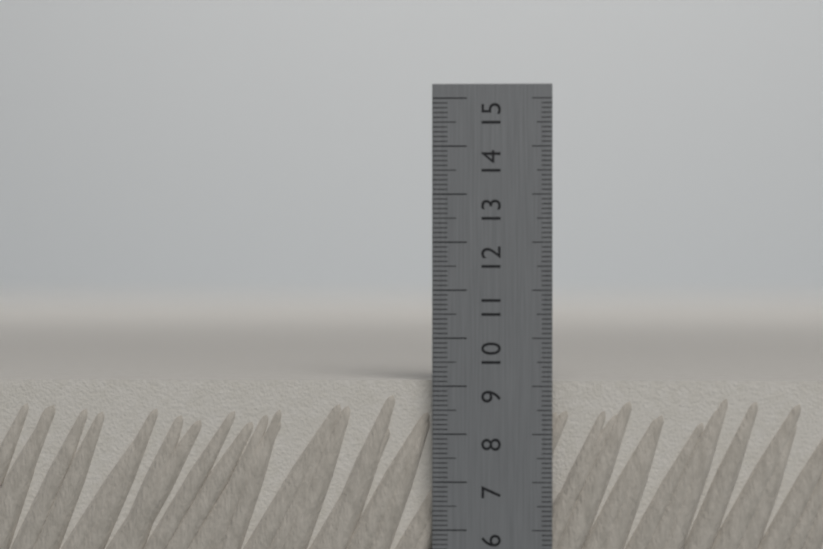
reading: 9.1 cm
